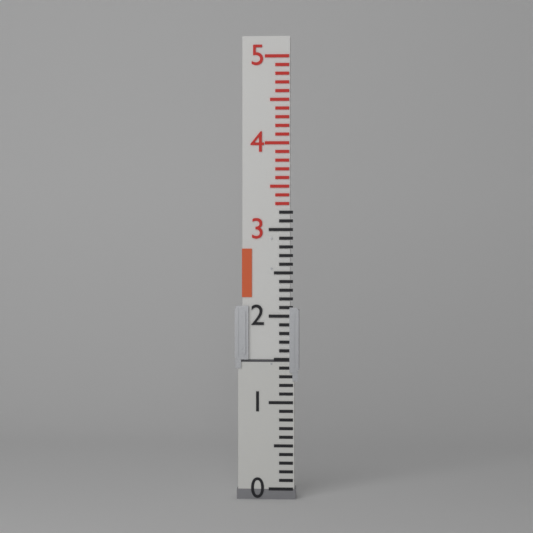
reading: 1.5 (no unit)
